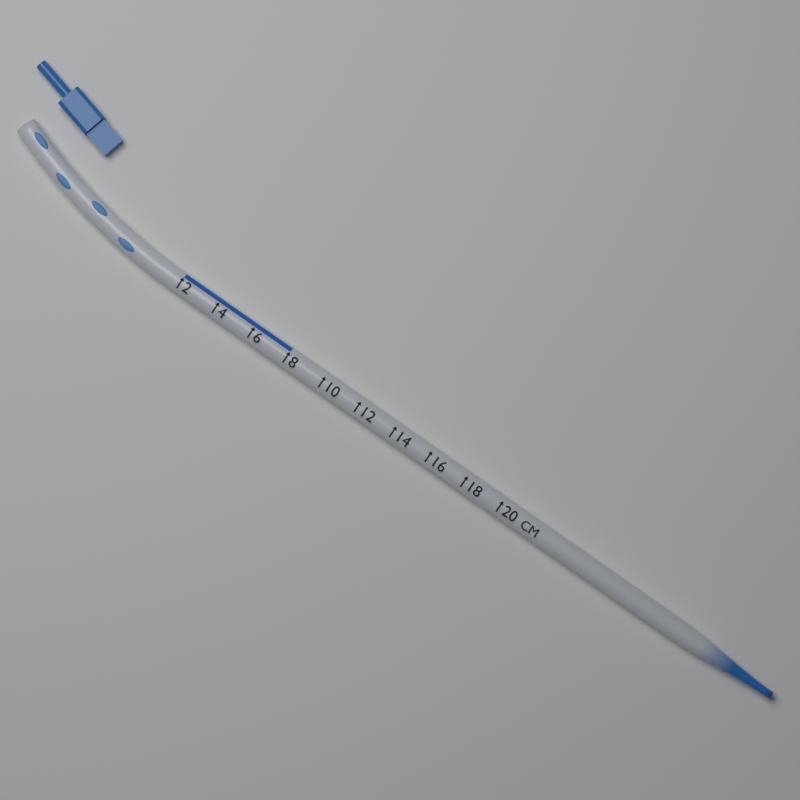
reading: 8 cm
